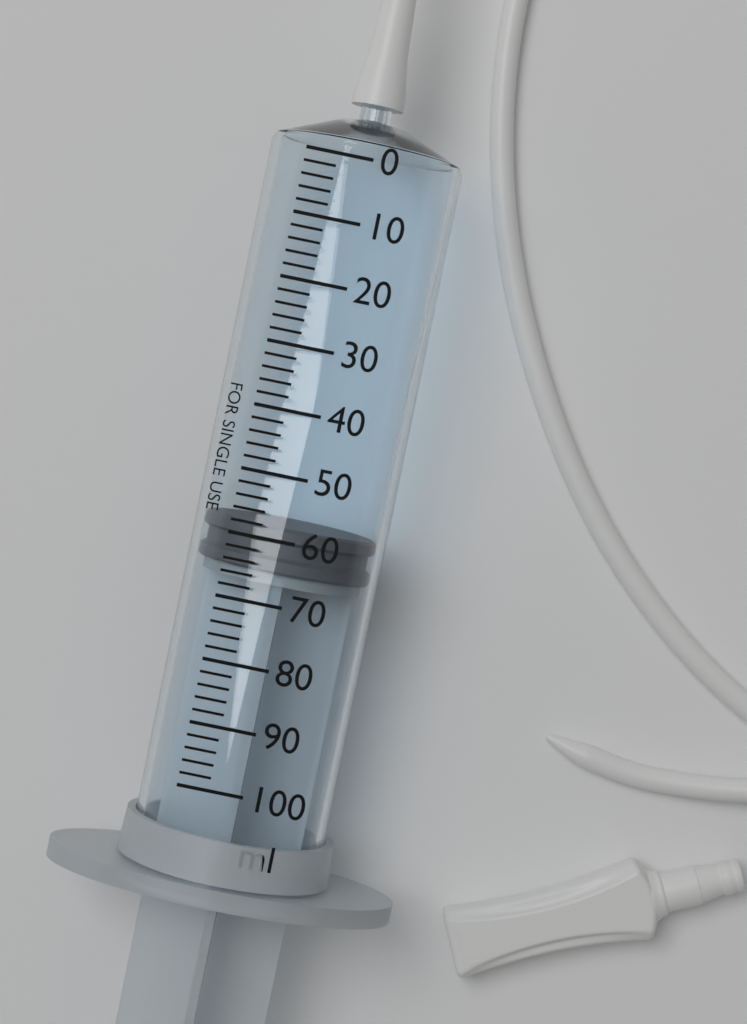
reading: 58 ml
